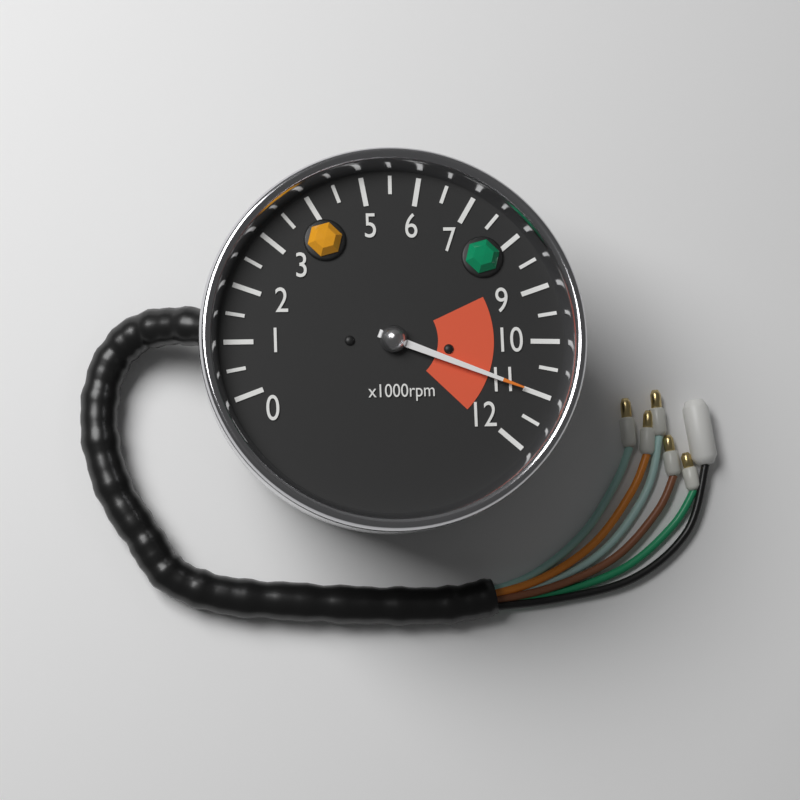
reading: 11000 rpm
